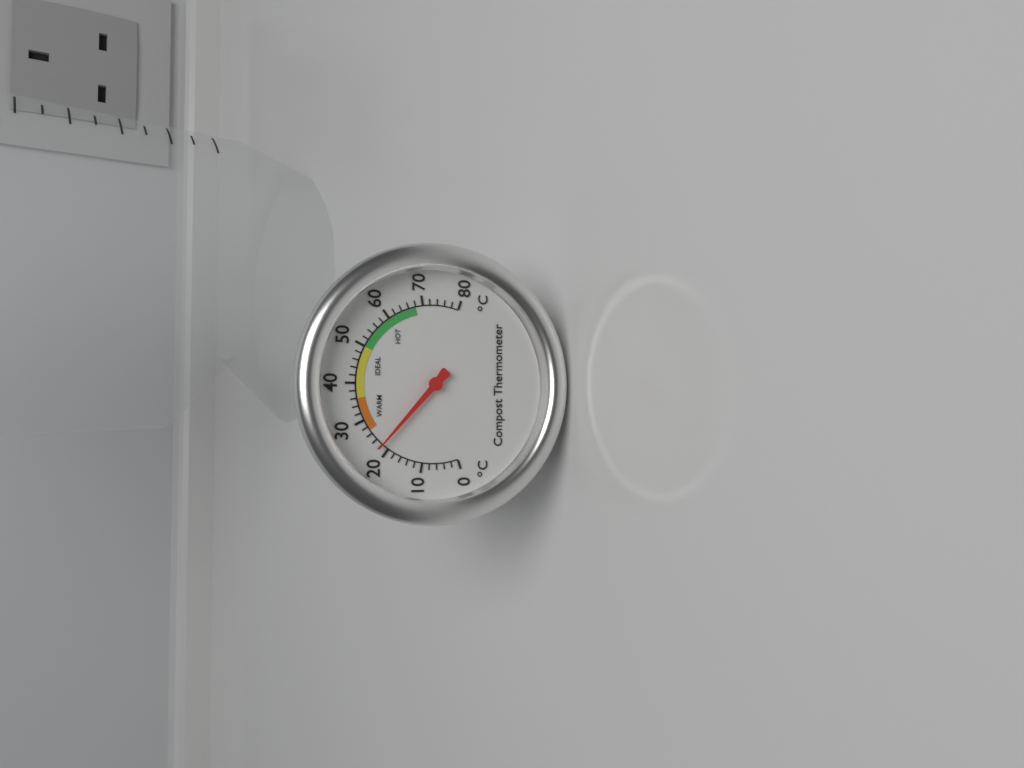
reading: 22 °C
